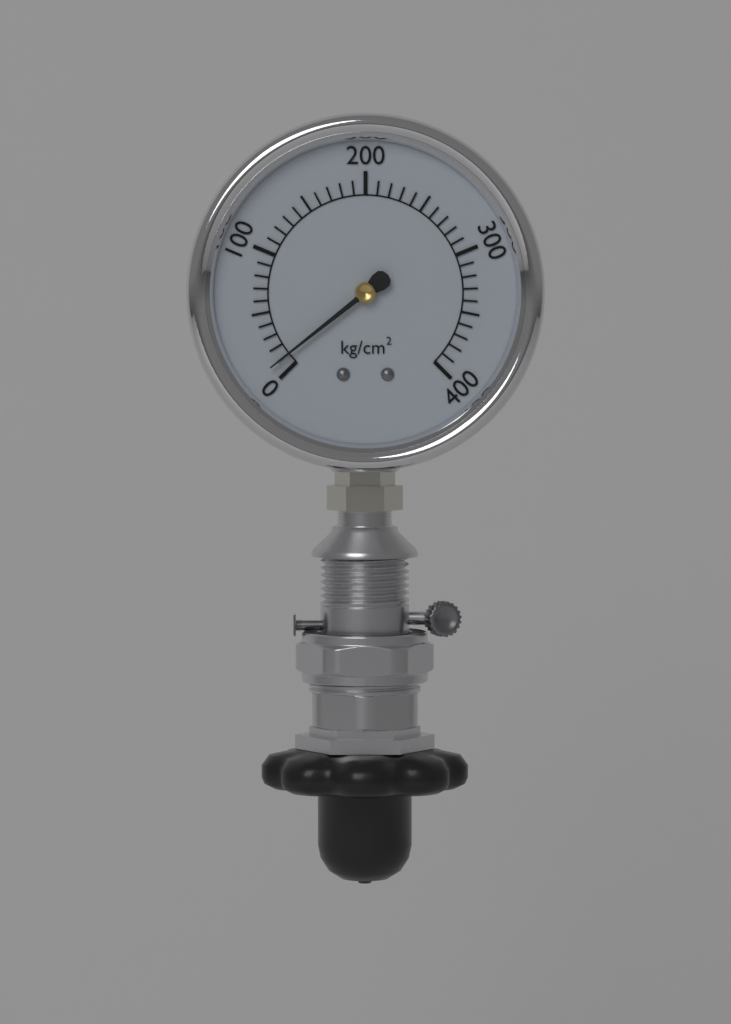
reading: 10 kg/cm²
